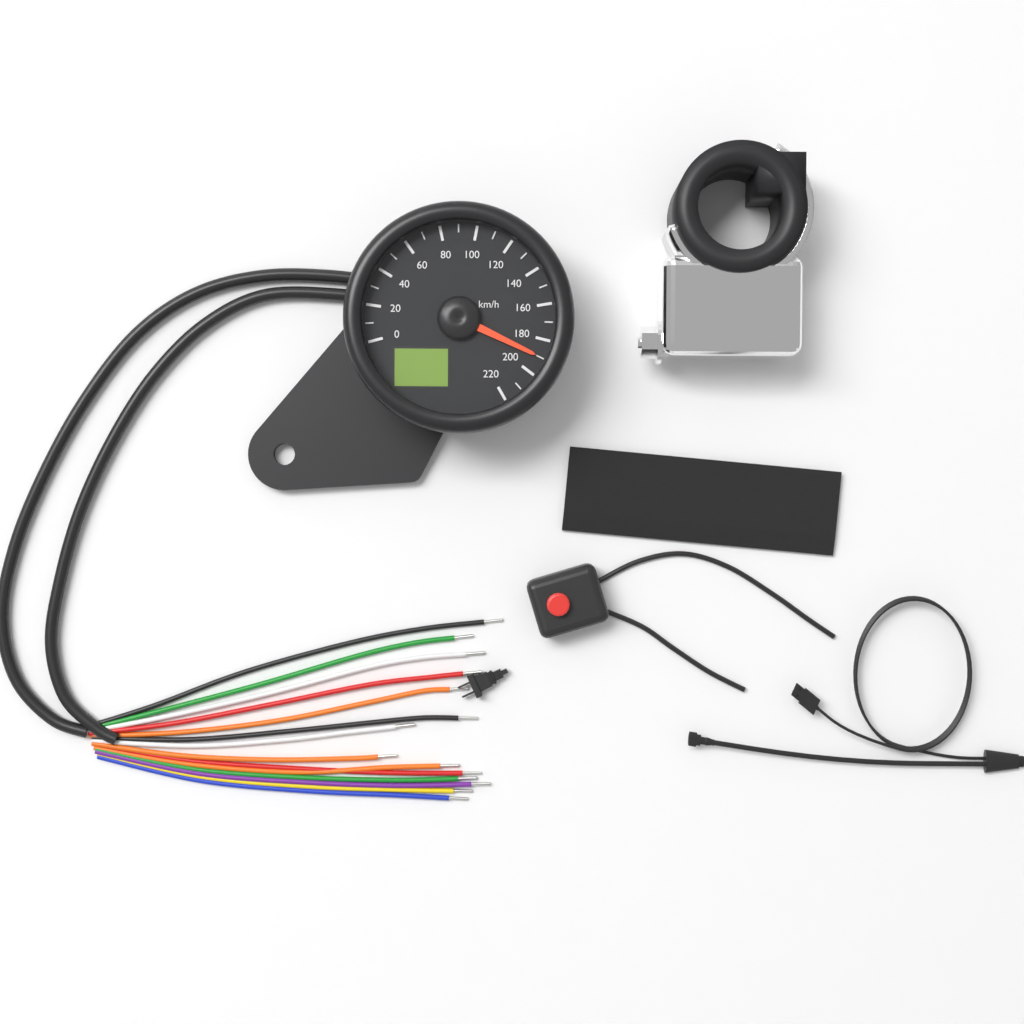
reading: 190 km/h
